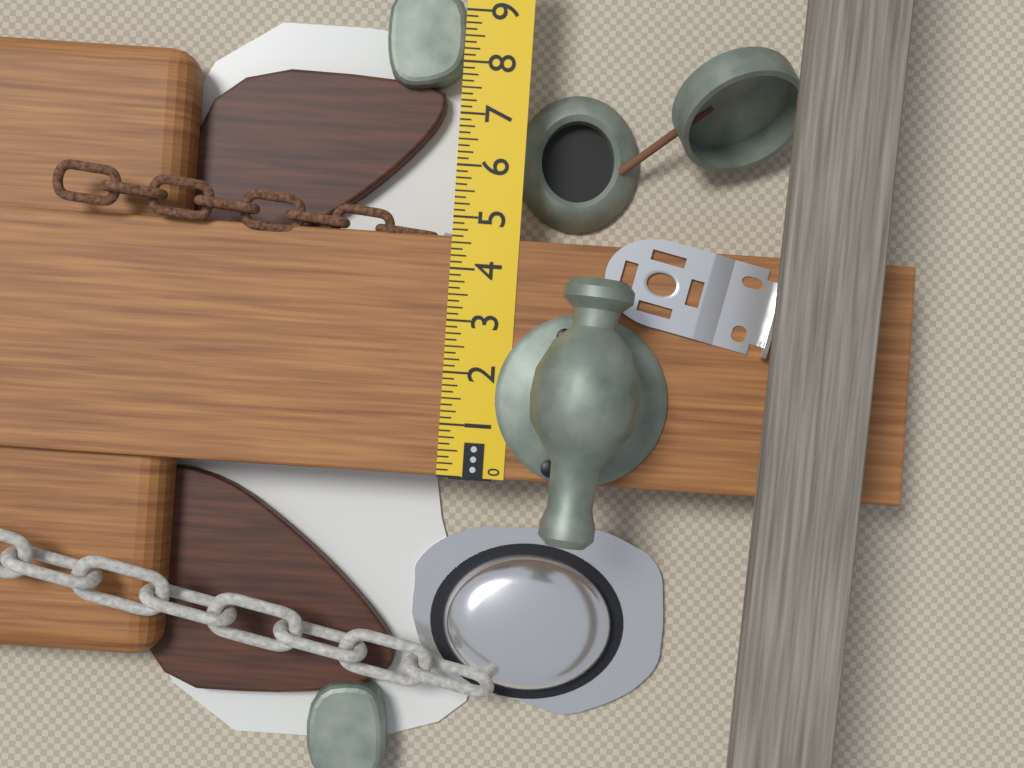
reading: 4.625 in
